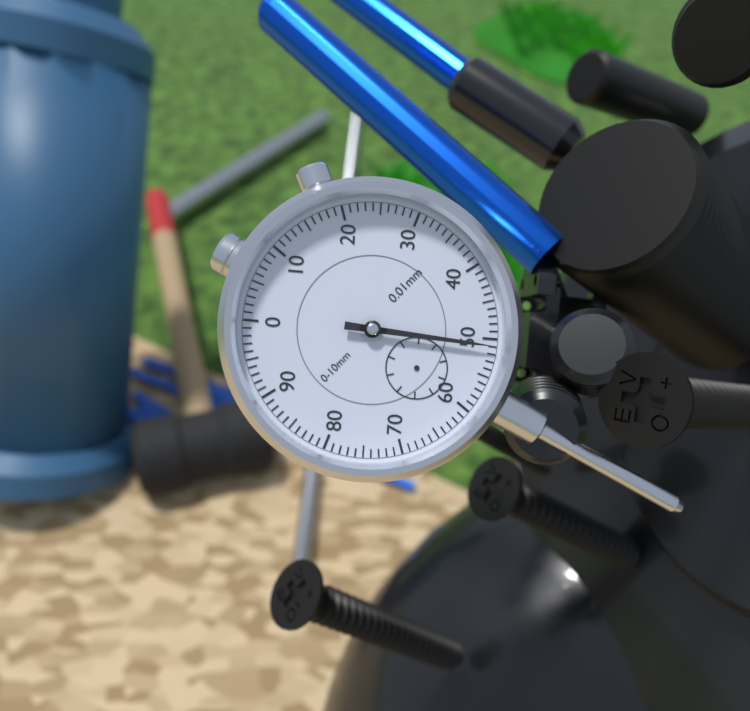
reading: 0.51 mm
